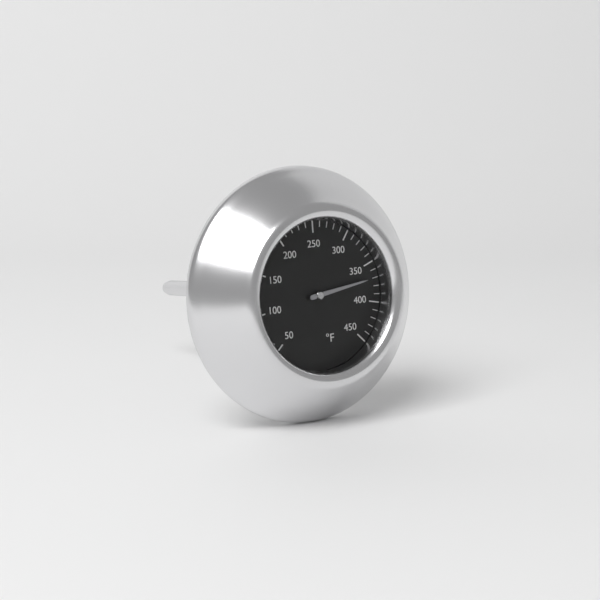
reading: 370 °F
